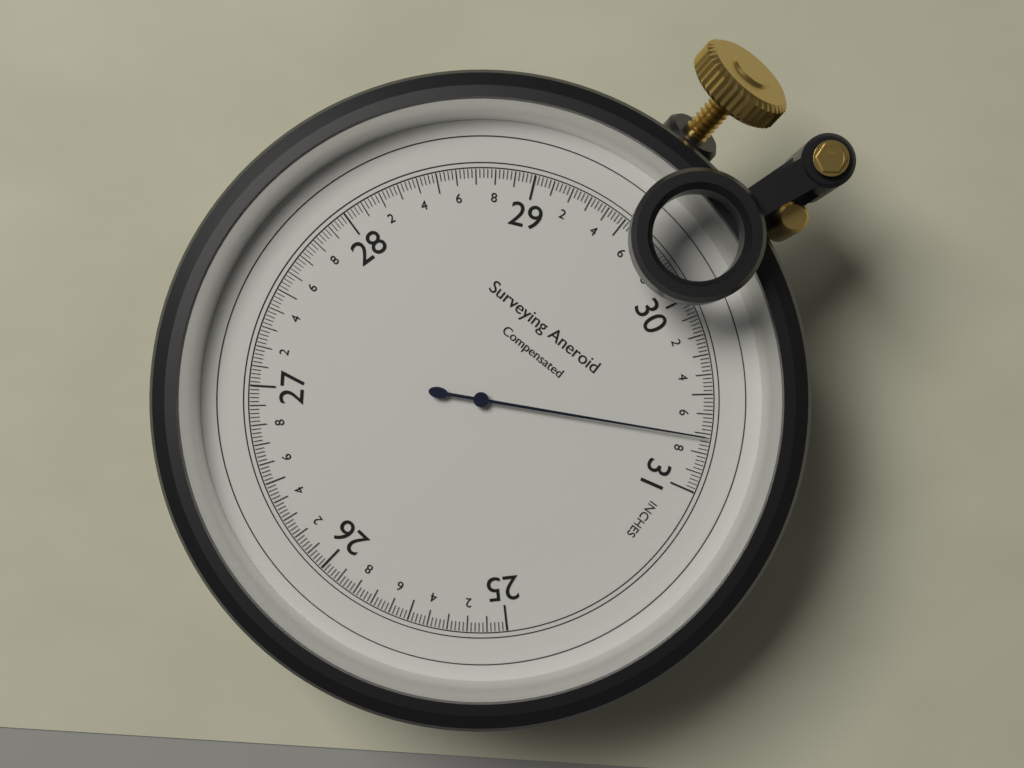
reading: 30.72 inches
